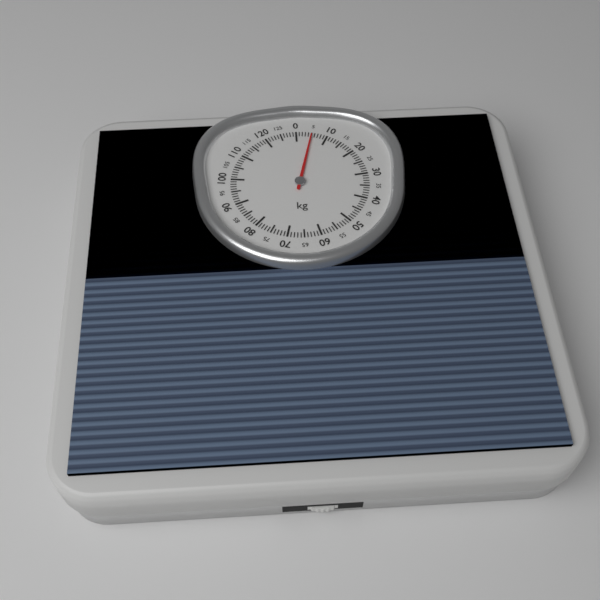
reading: 5 kg
